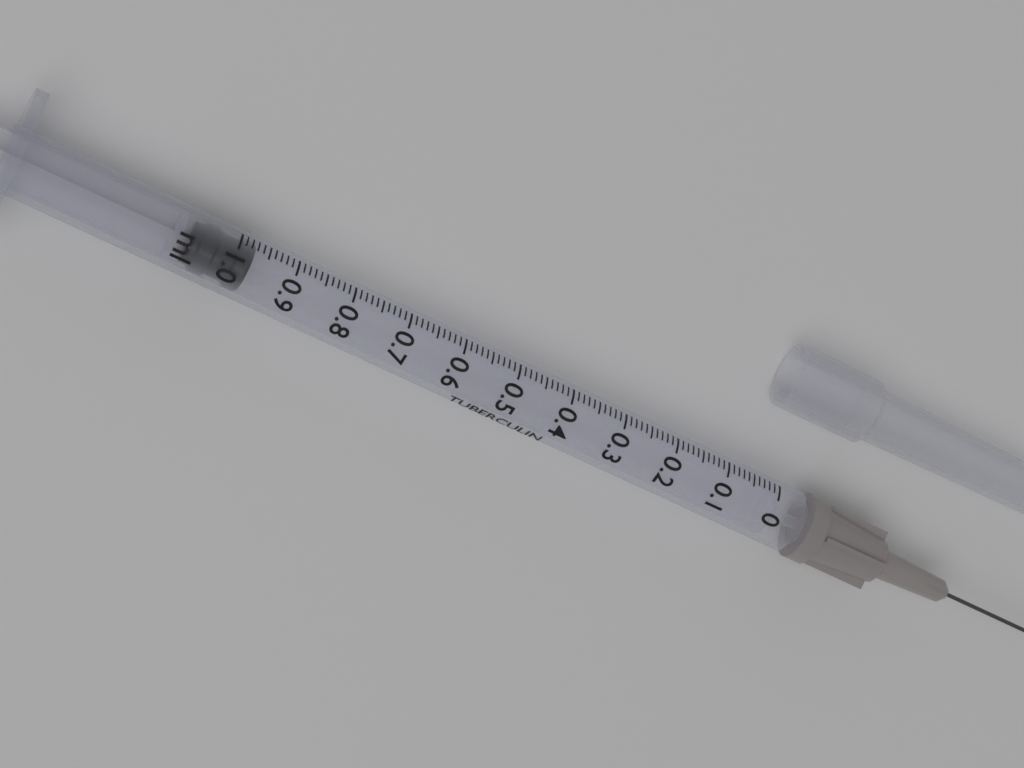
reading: 0.97 ml
